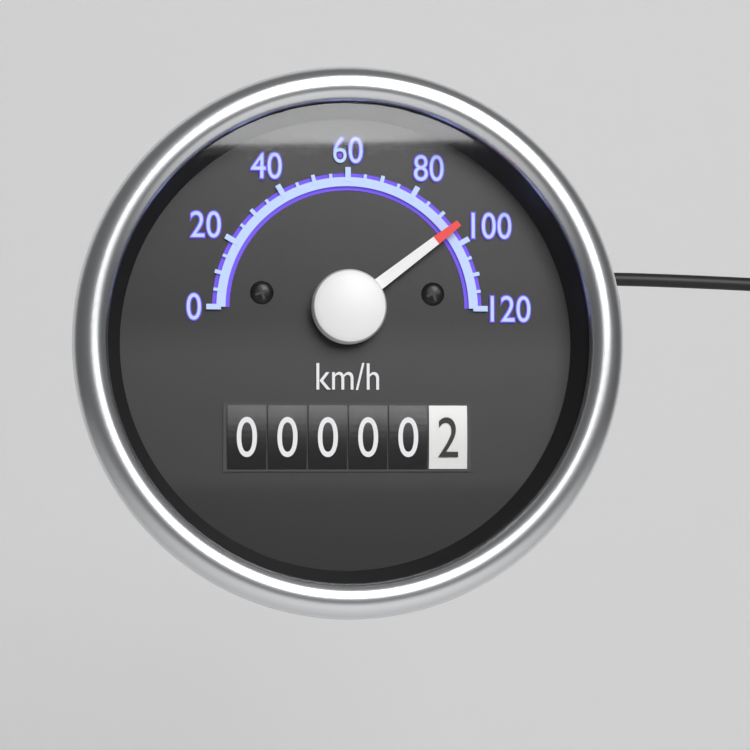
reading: 95 km/h
